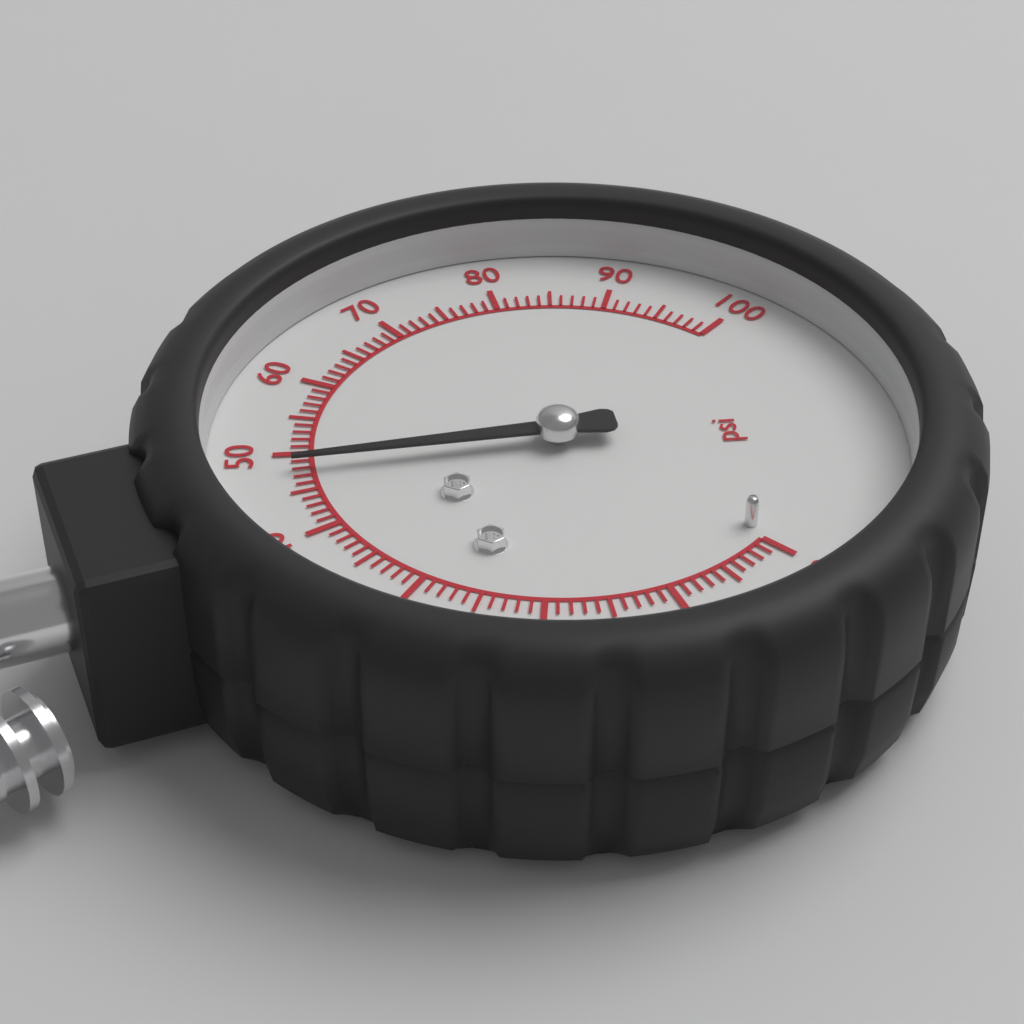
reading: 48 psi
